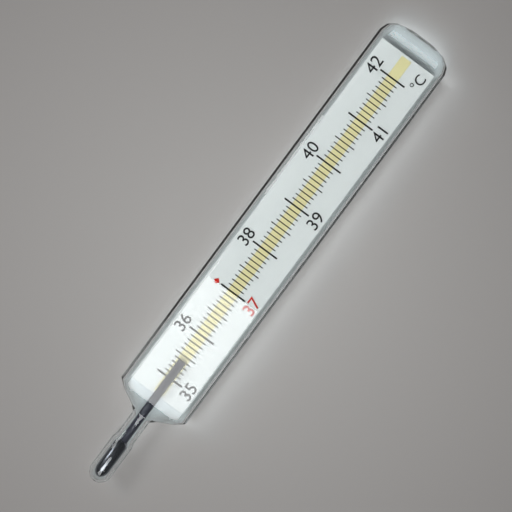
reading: 35.4 °C
